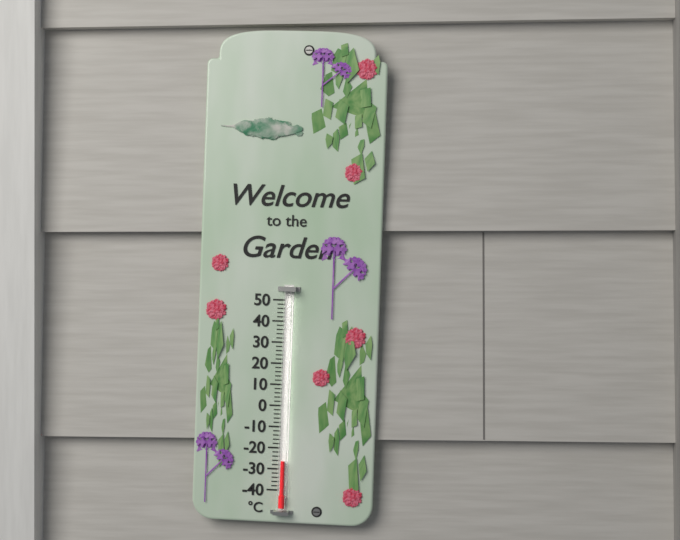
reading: -26 °C
